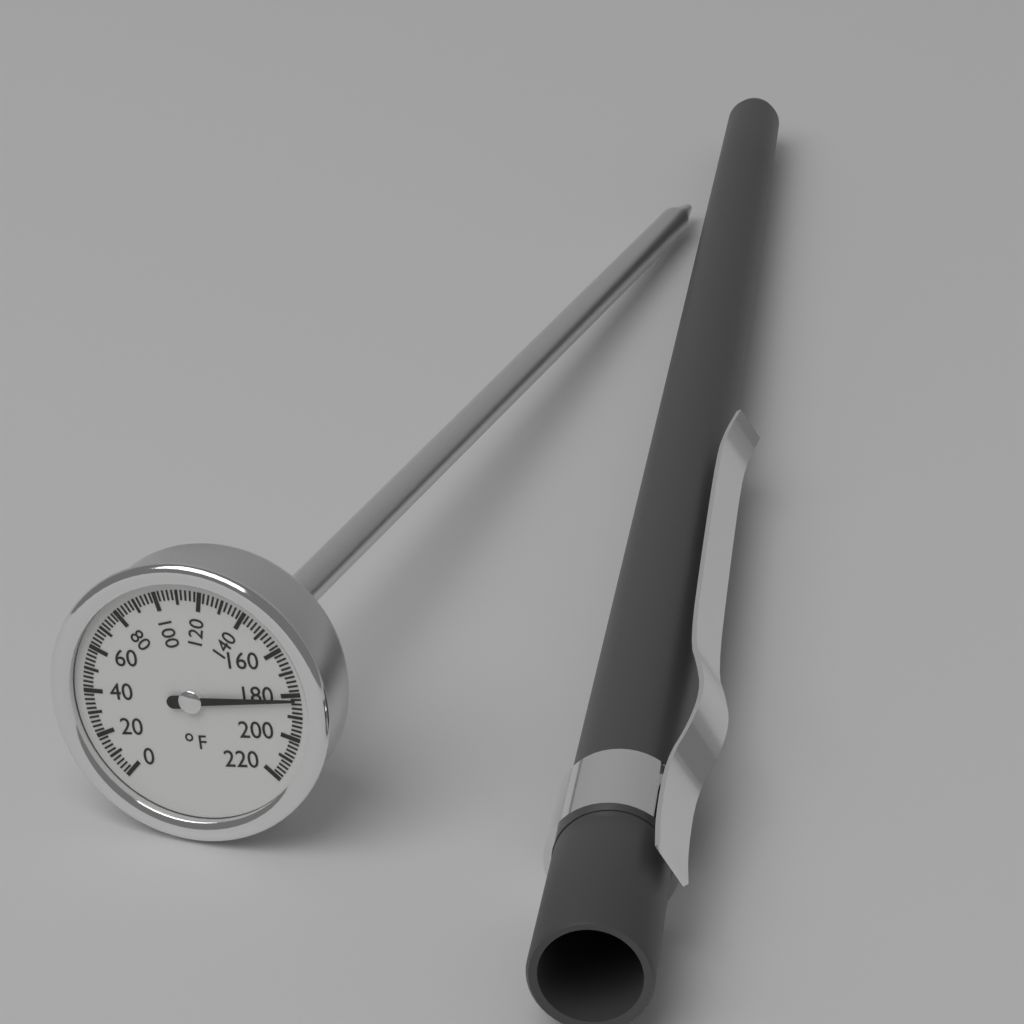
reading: 182 °F
